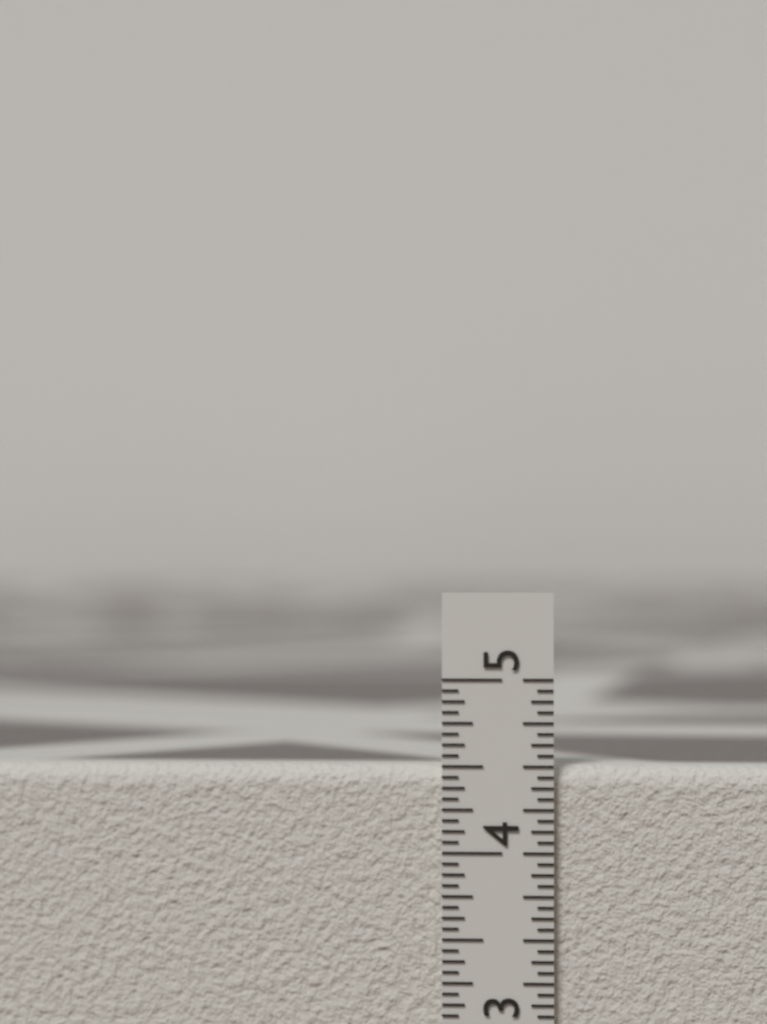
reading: 4.5000 in
